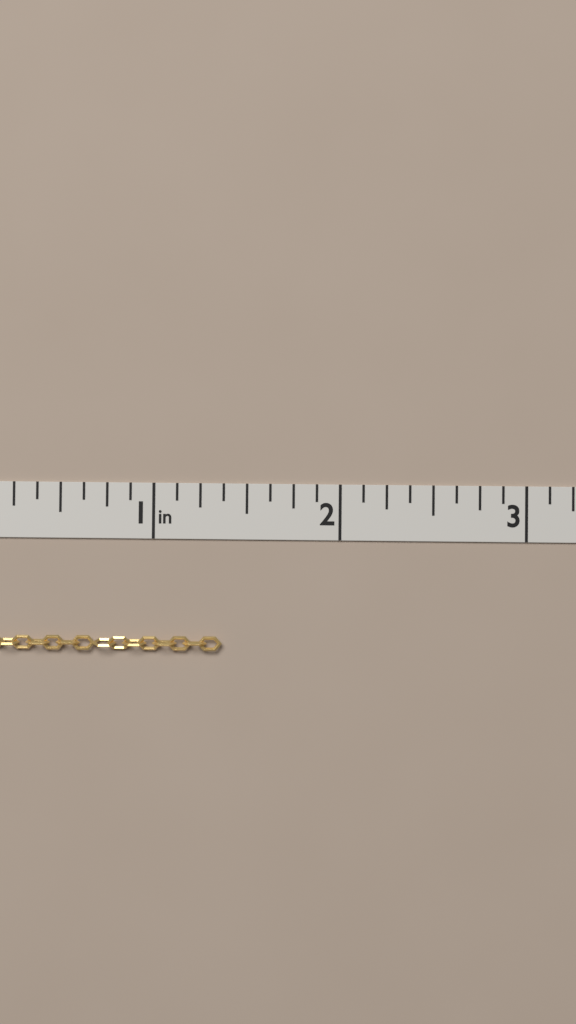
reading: 1.375 in
